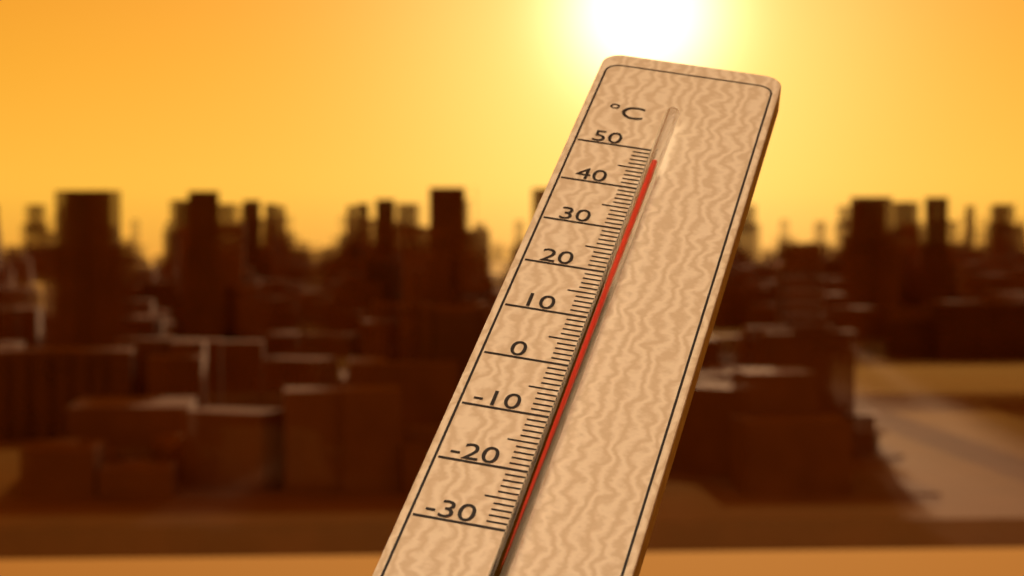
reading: 44 °C
